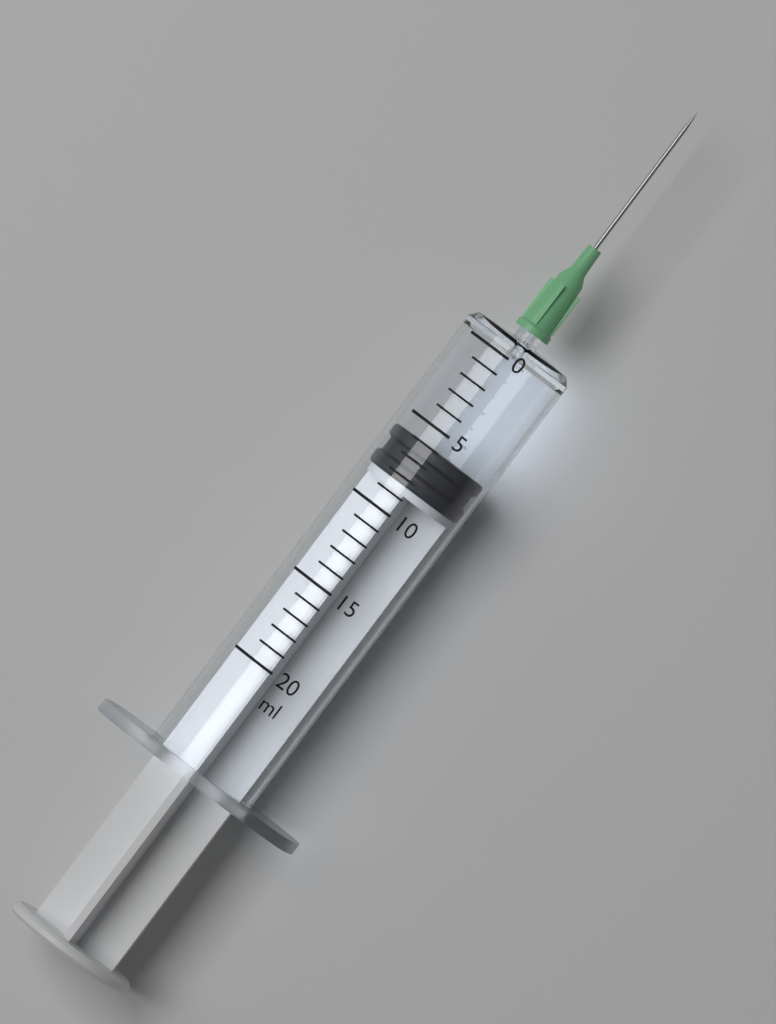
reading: 6 ml
